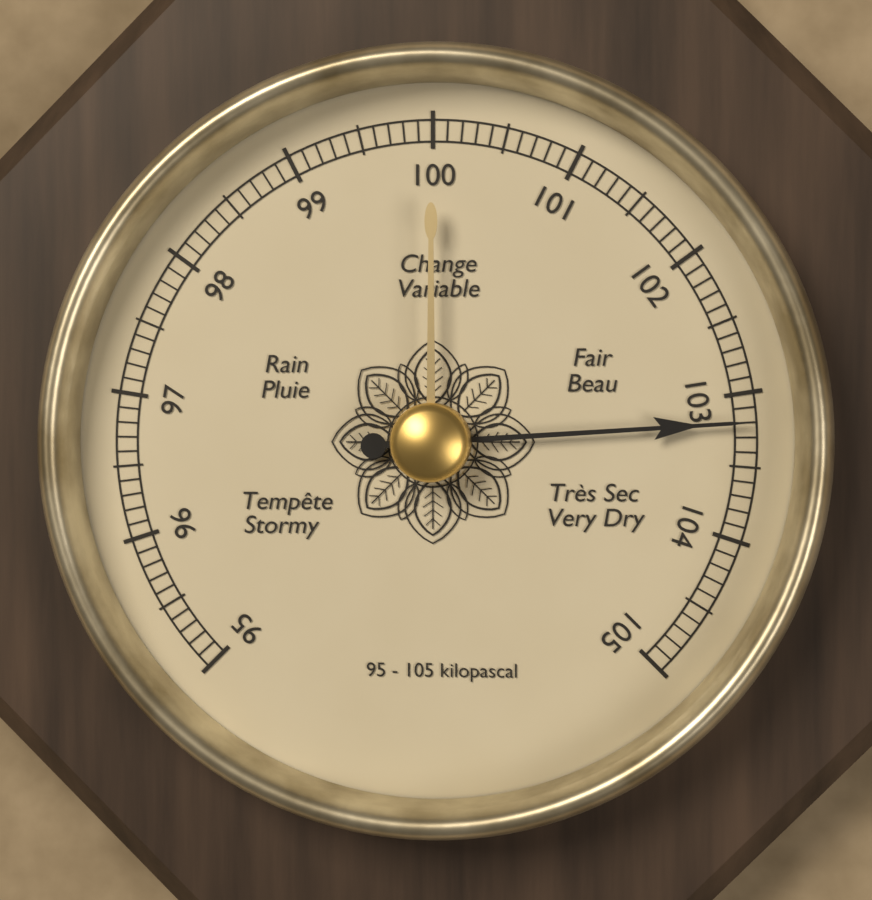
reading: 103.2 kPa
